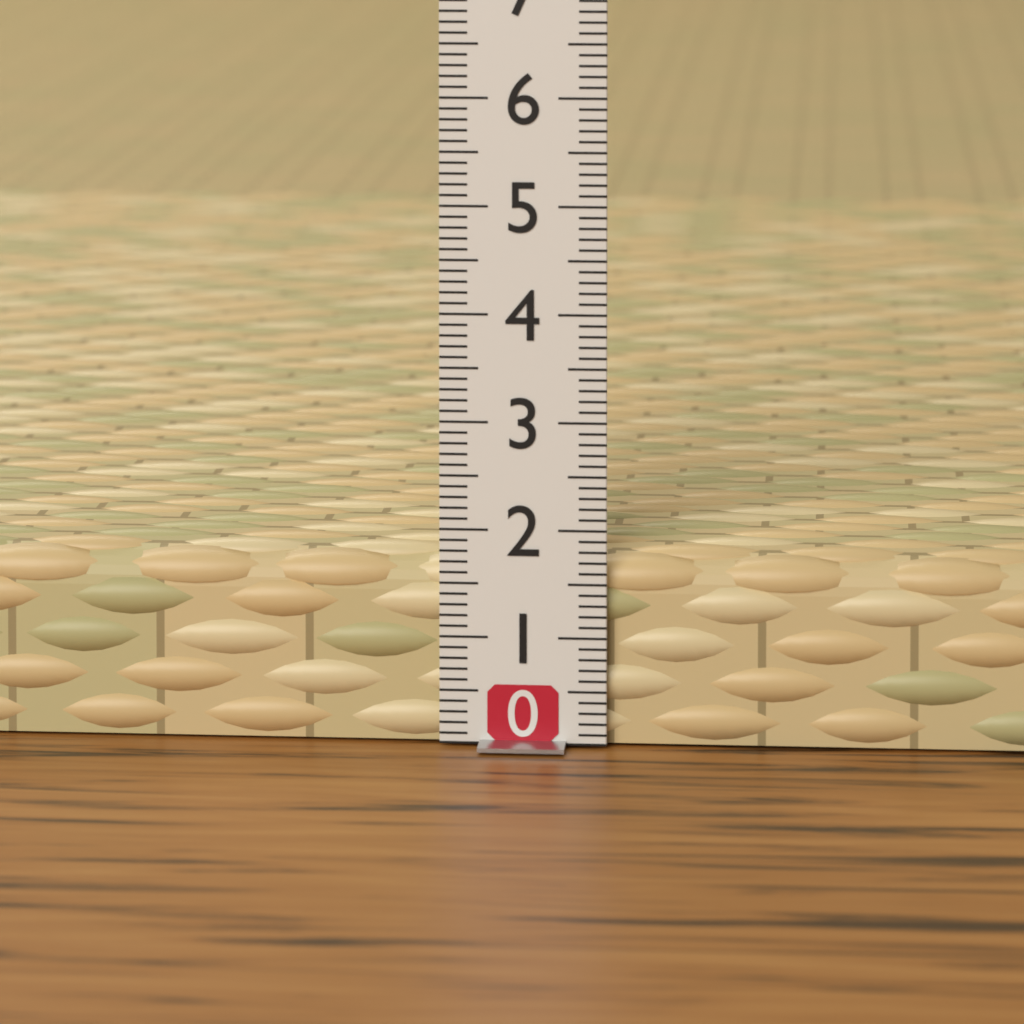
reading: 1.8 (no unit)
